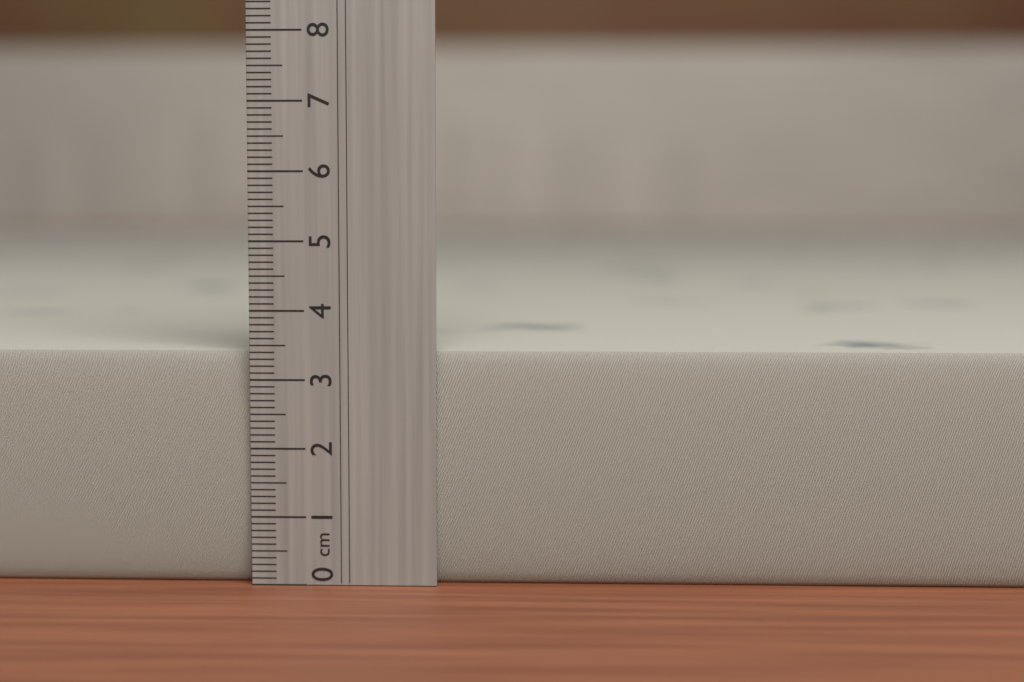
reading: 3.4 cm
